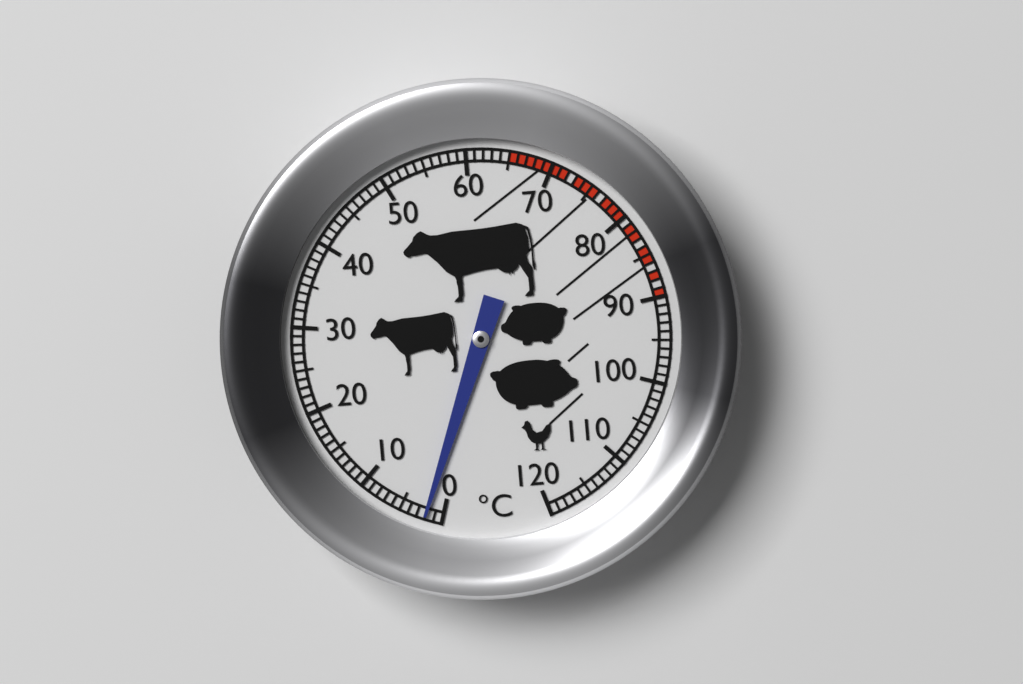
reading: 2 °C
